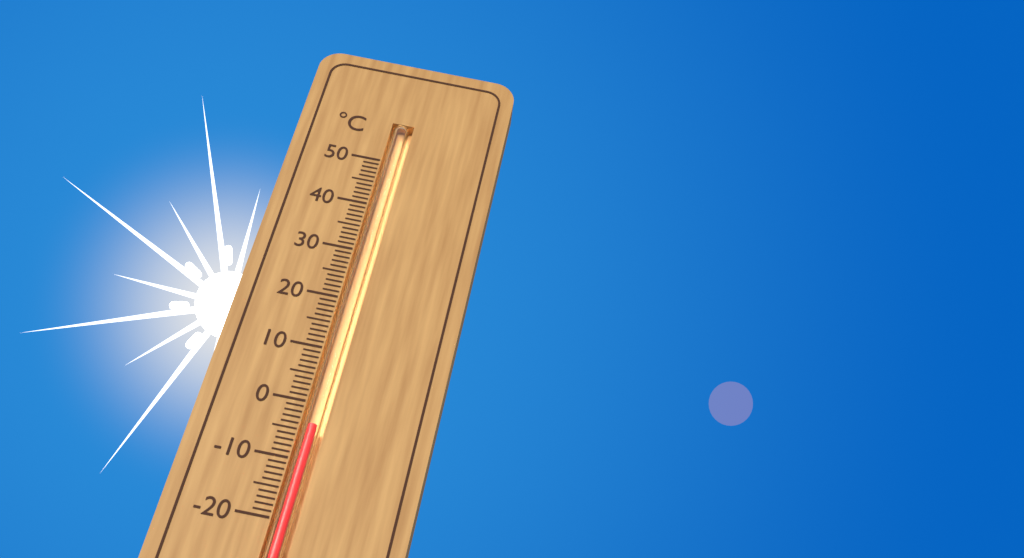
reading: -4 °C
